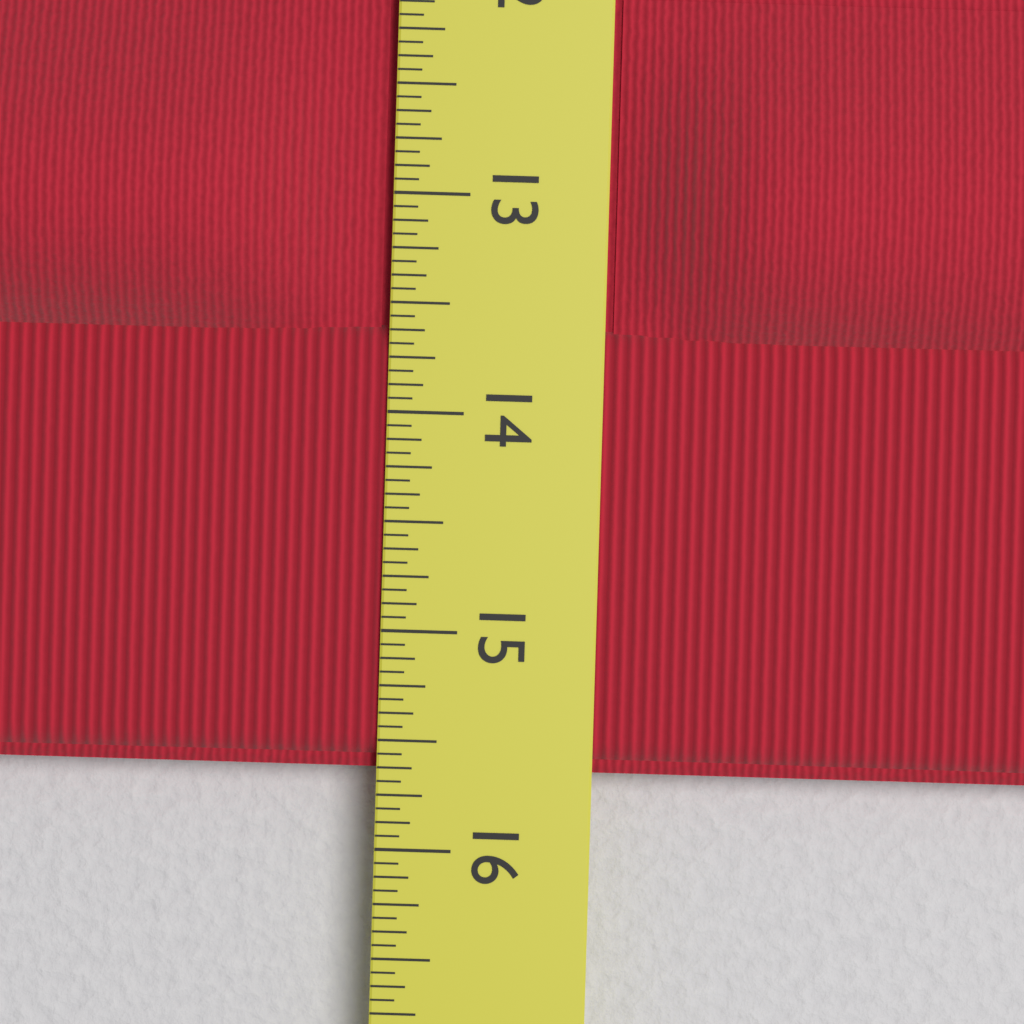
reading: 15.6250 in
